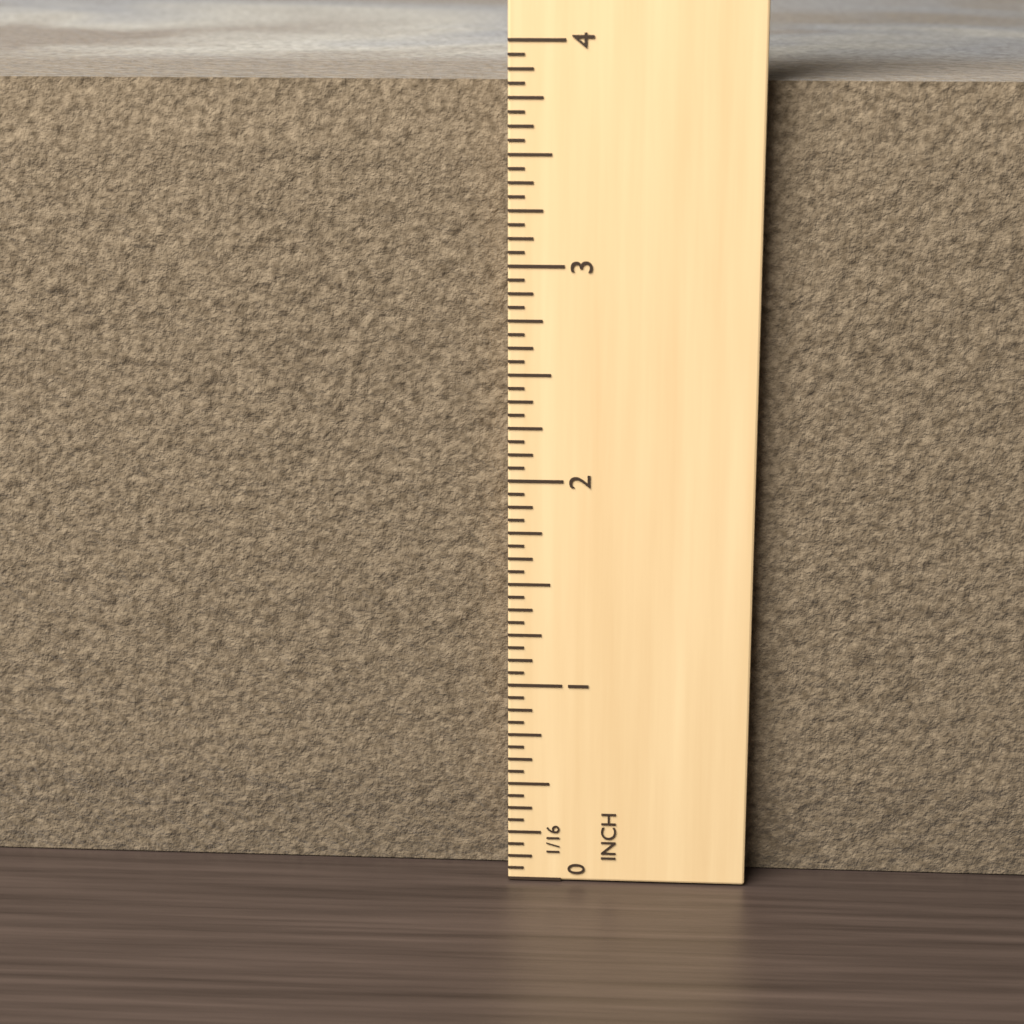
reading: 3.8125 in
